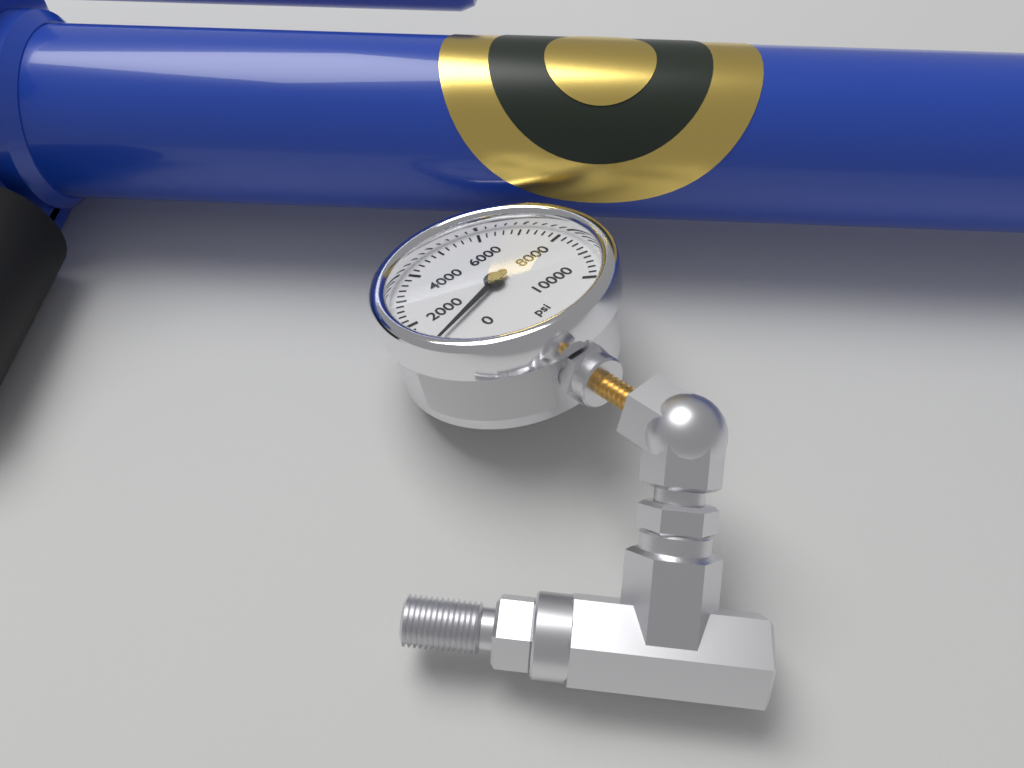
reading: 1000 psi
